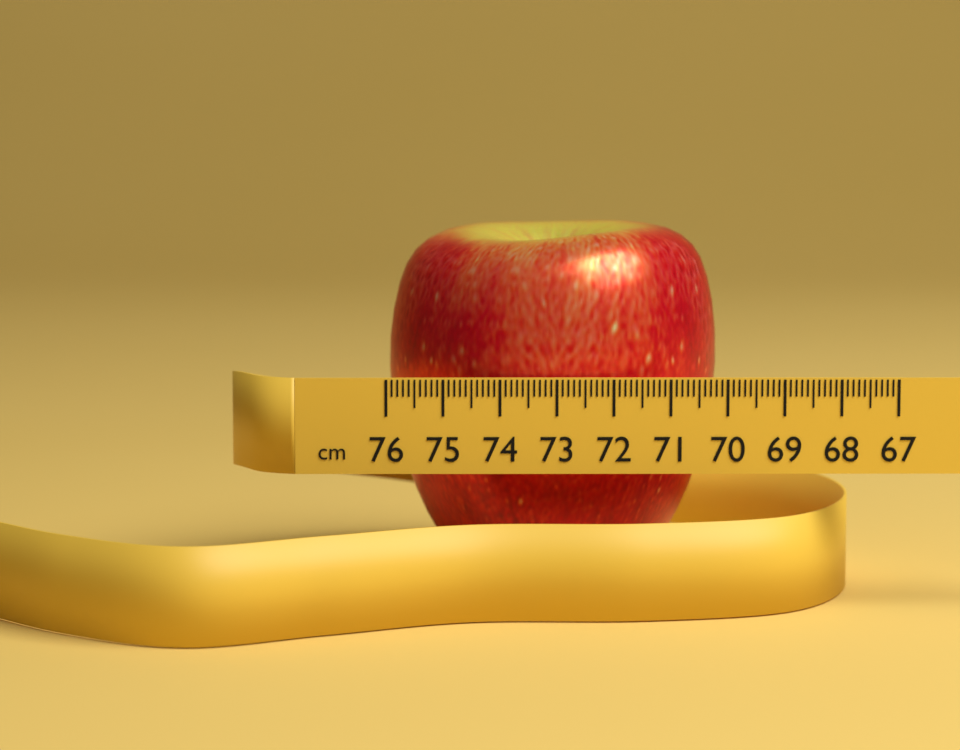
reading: 70.0 cm
